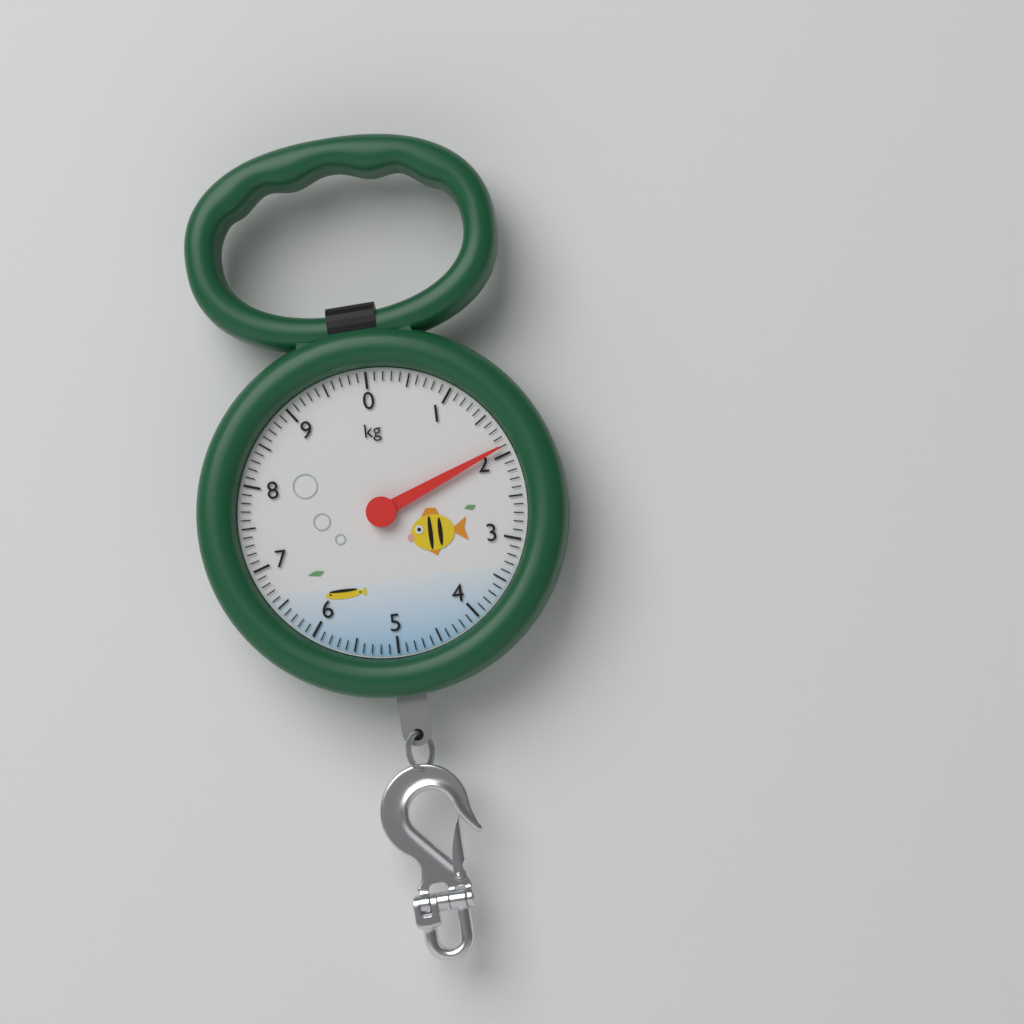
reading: 1.9 kg
